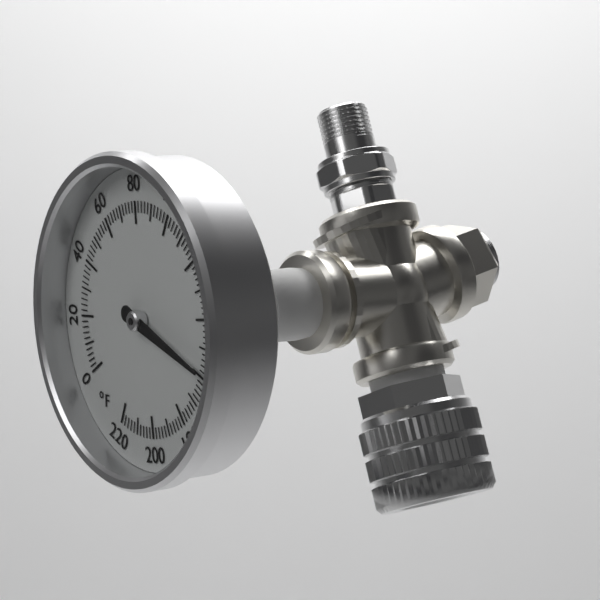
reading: 158 °F
